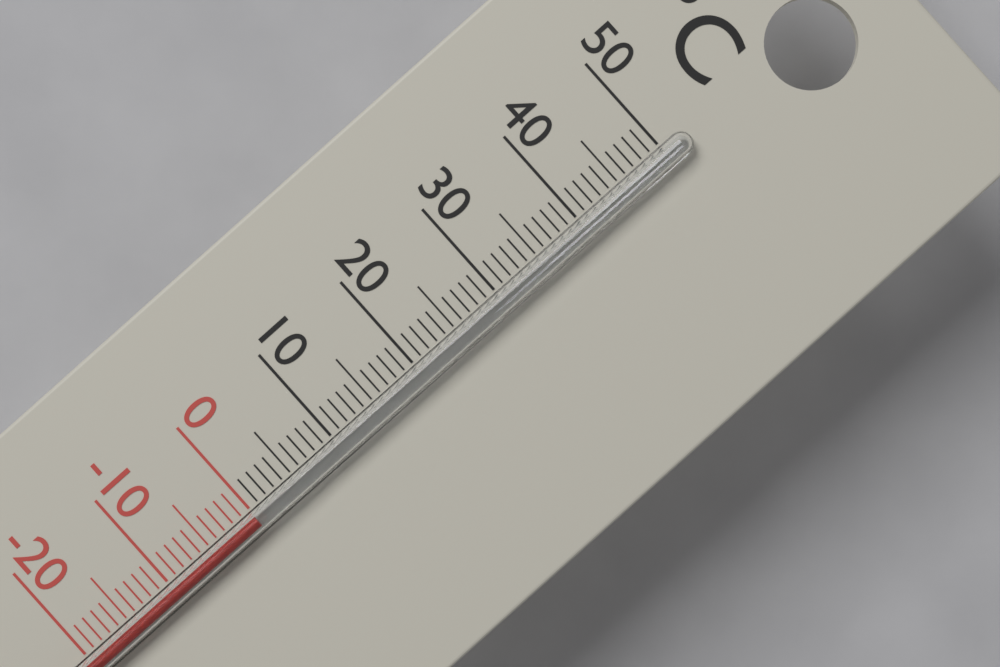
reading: 0 °C
